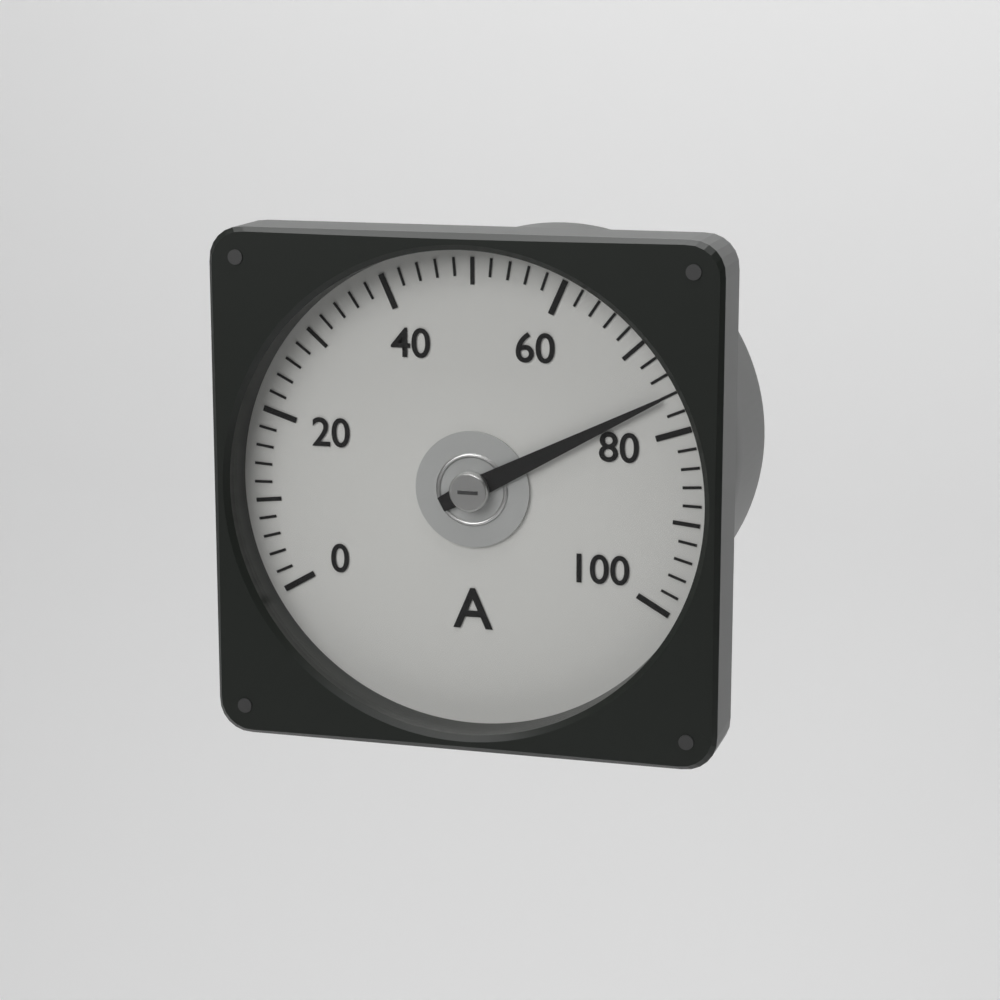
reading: 76 A
